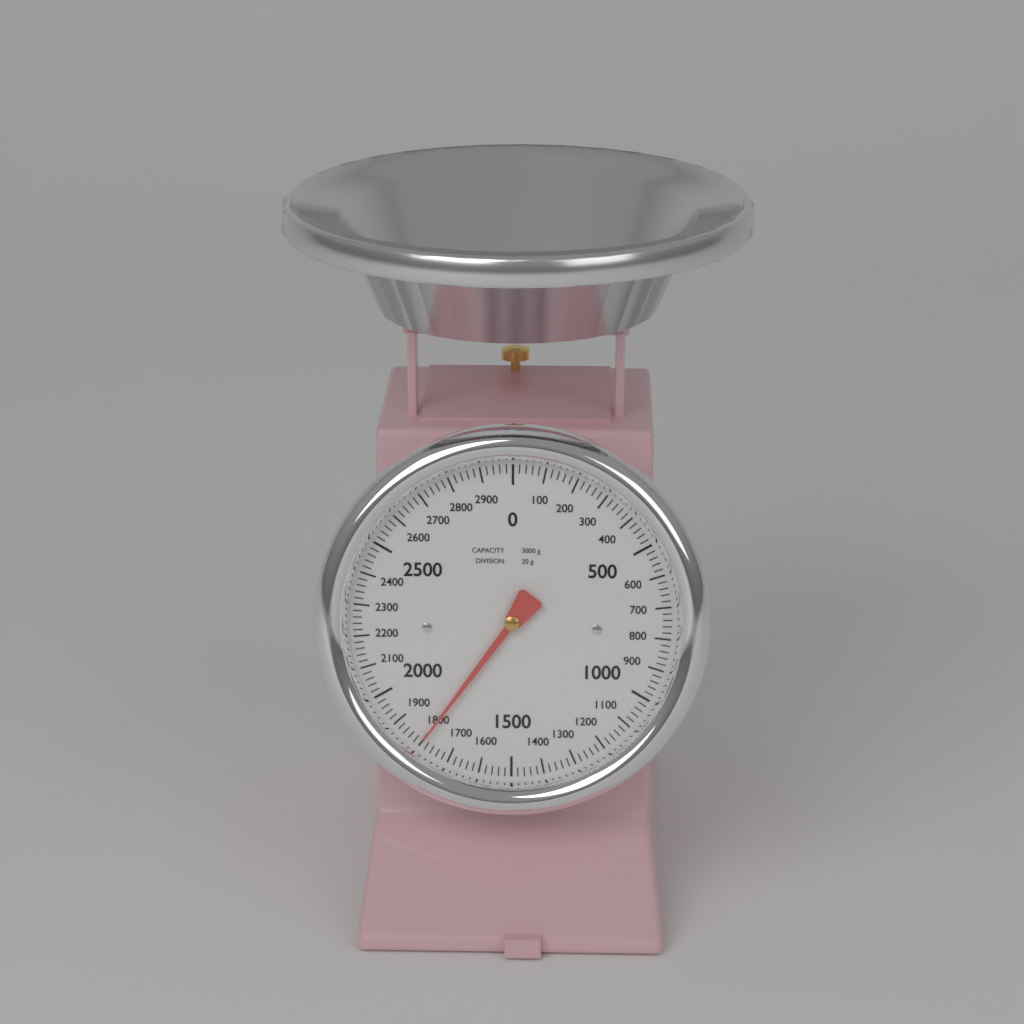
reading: 1800 g
